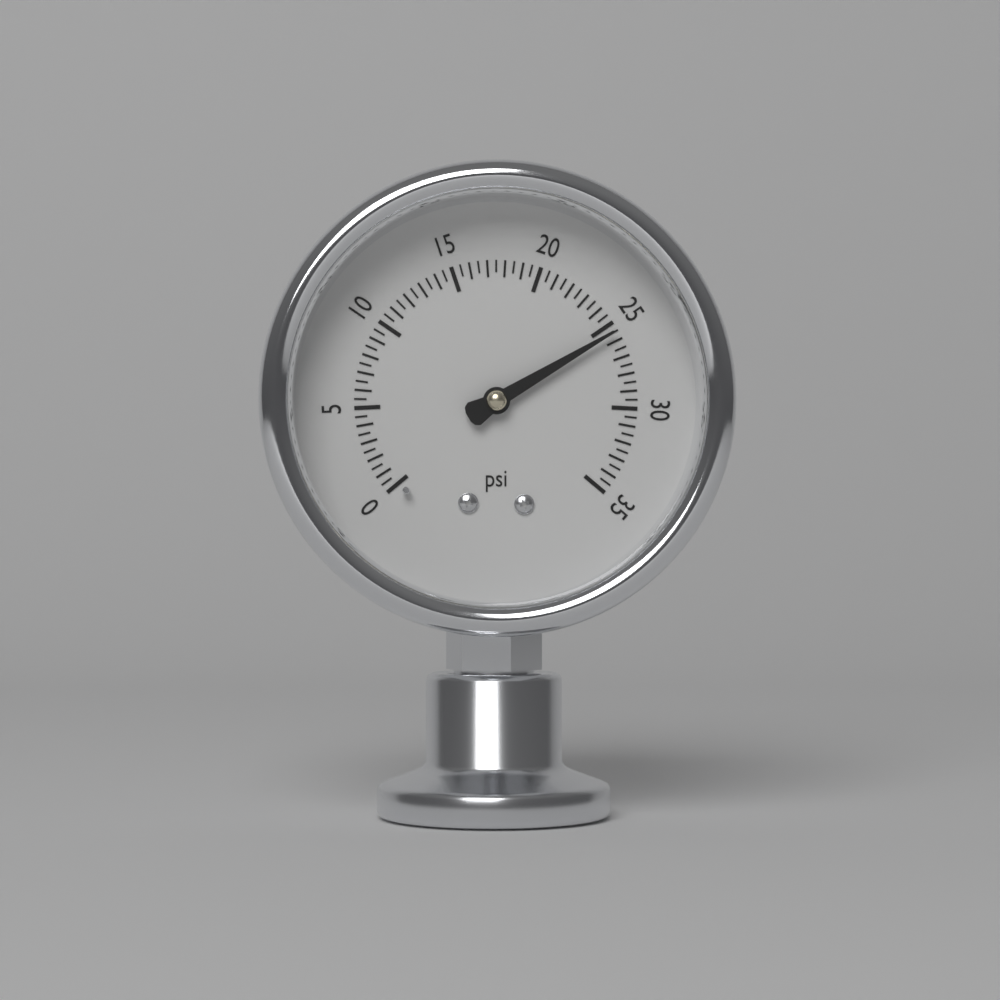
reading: 25.5 psi
